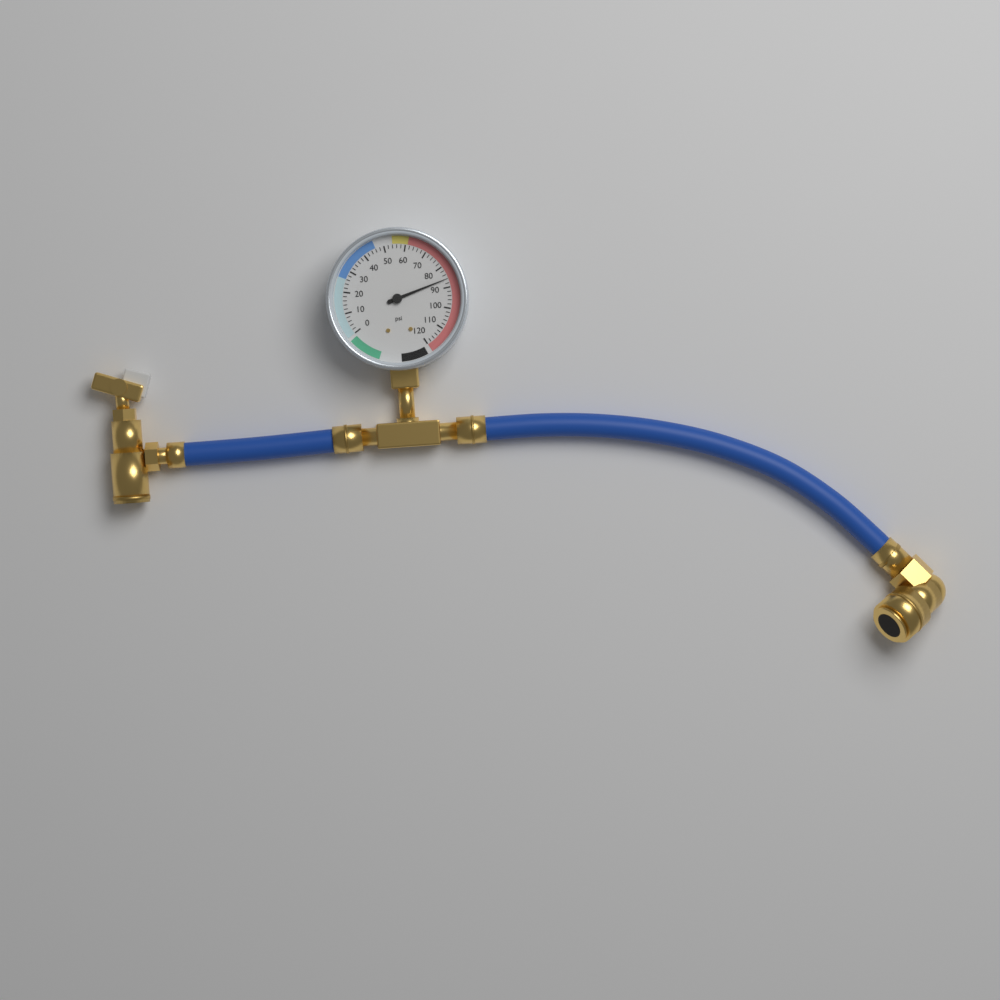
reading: 86 psi
